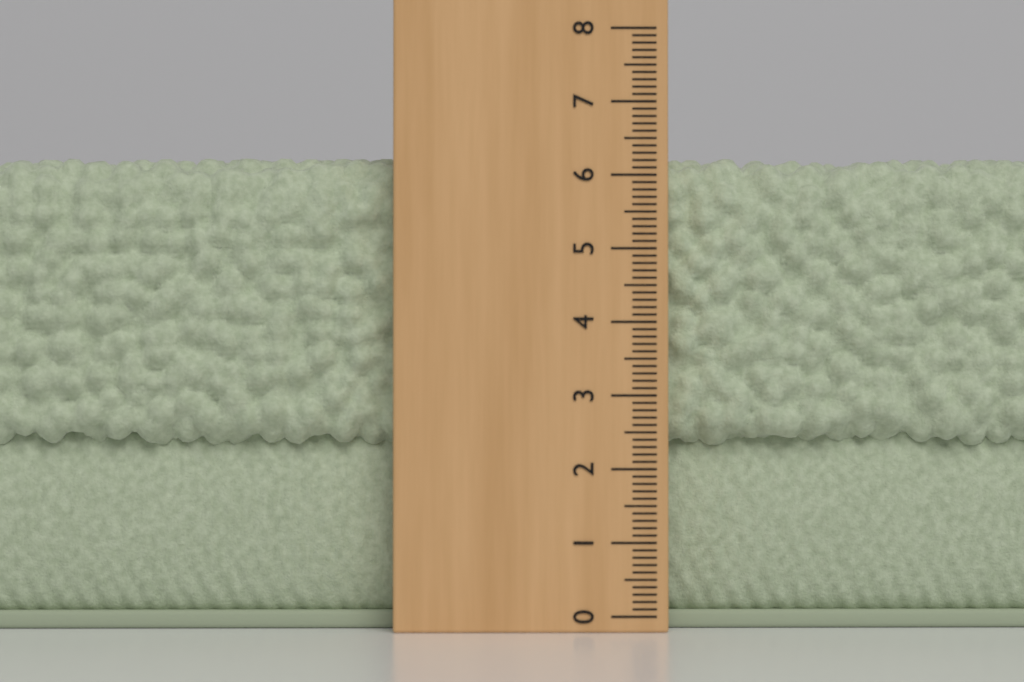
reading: 6.3 (no unit)
